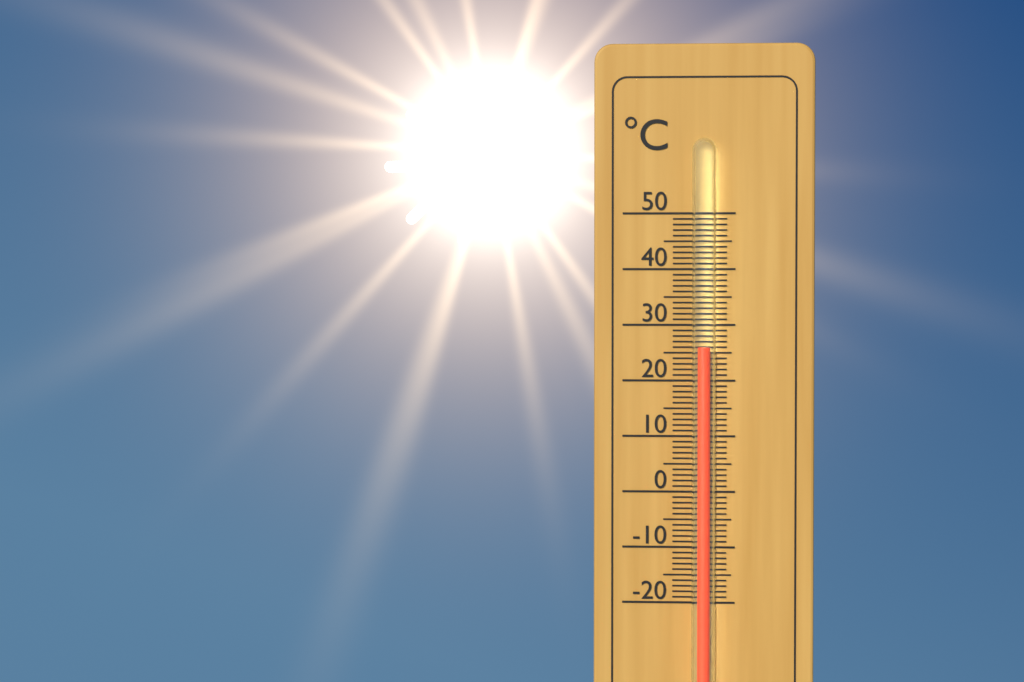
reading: 26 °C
